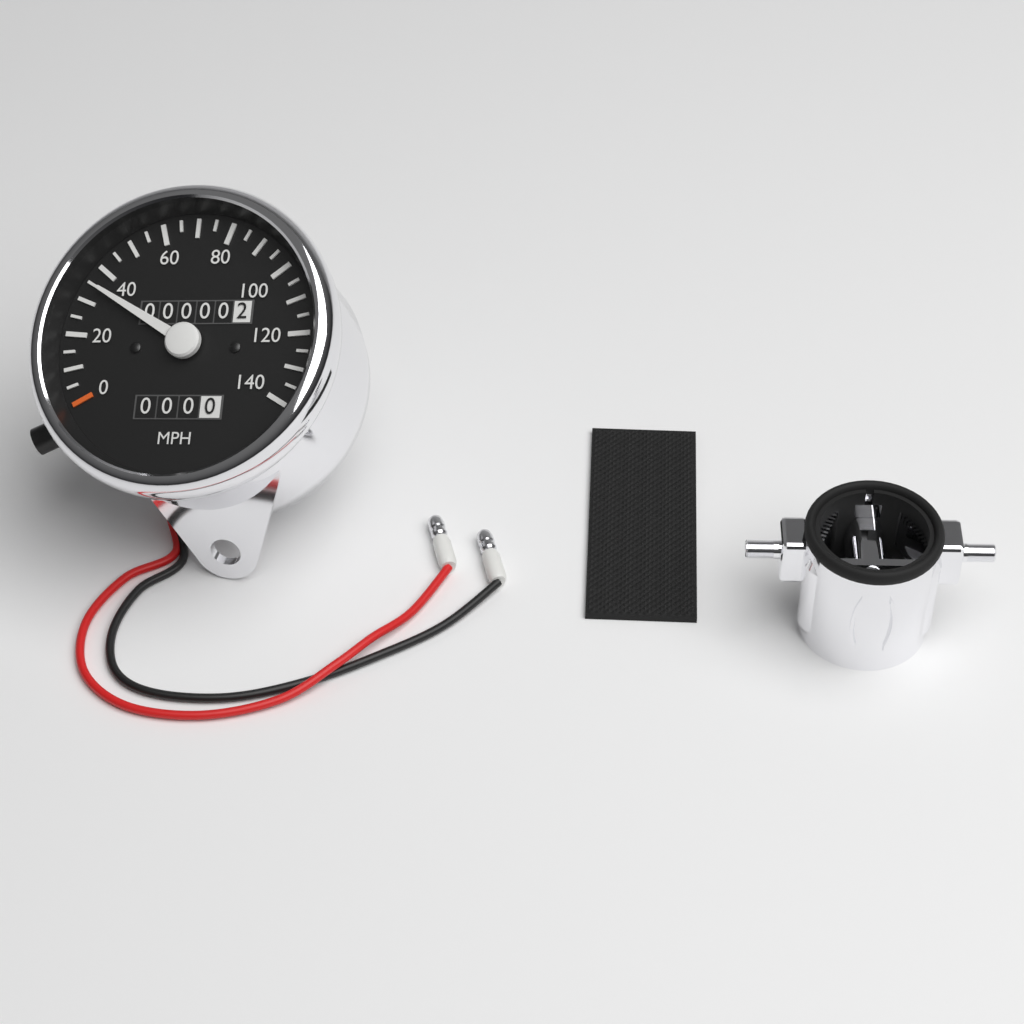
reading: 35 MPH
